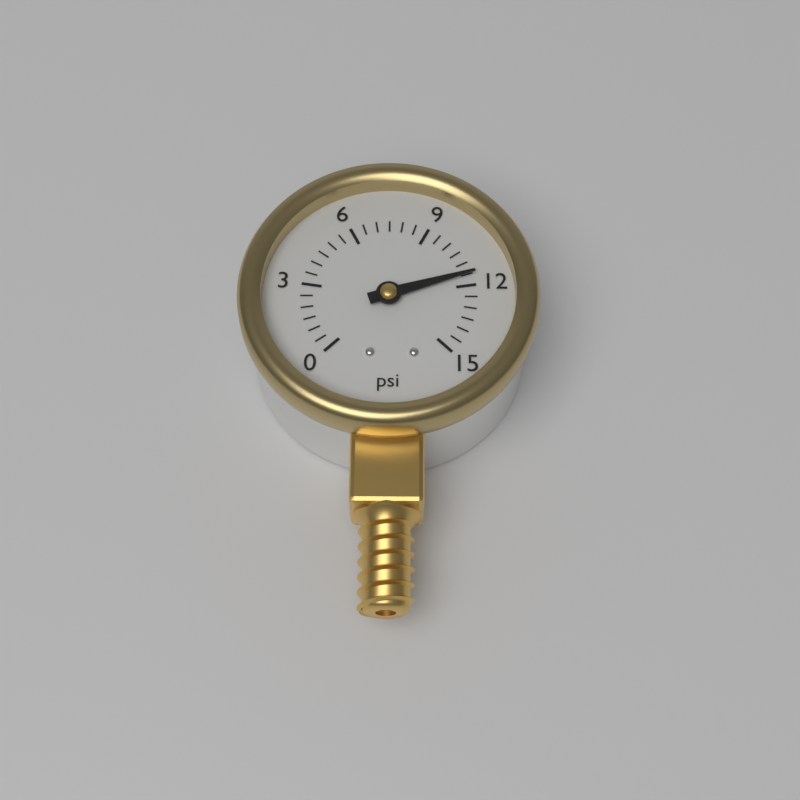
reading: 11.5 psi
